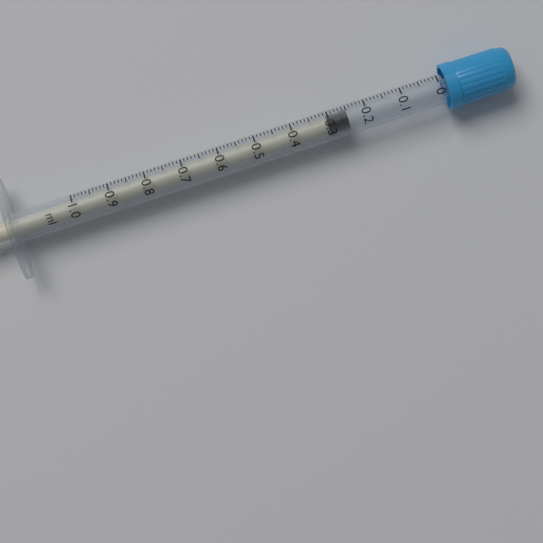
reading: 0.25 ml
